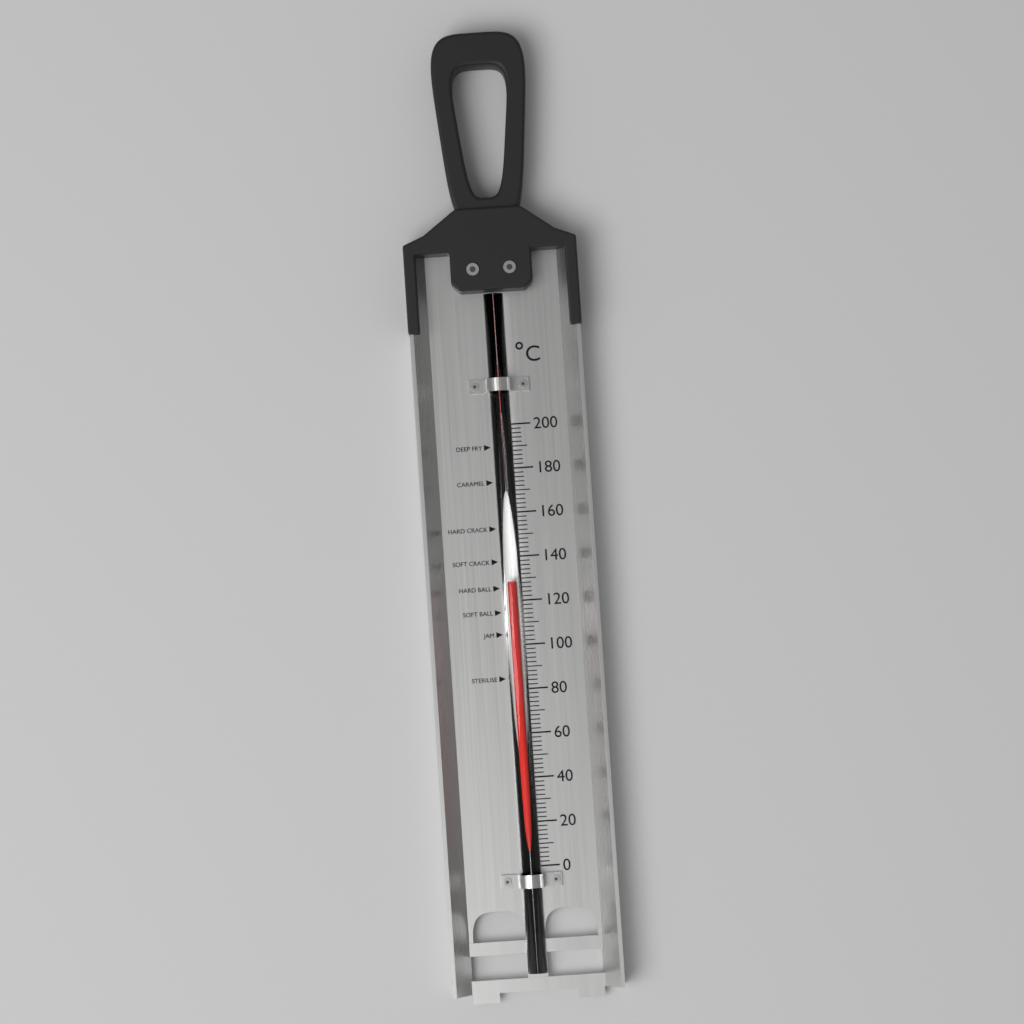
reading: 128 °C
